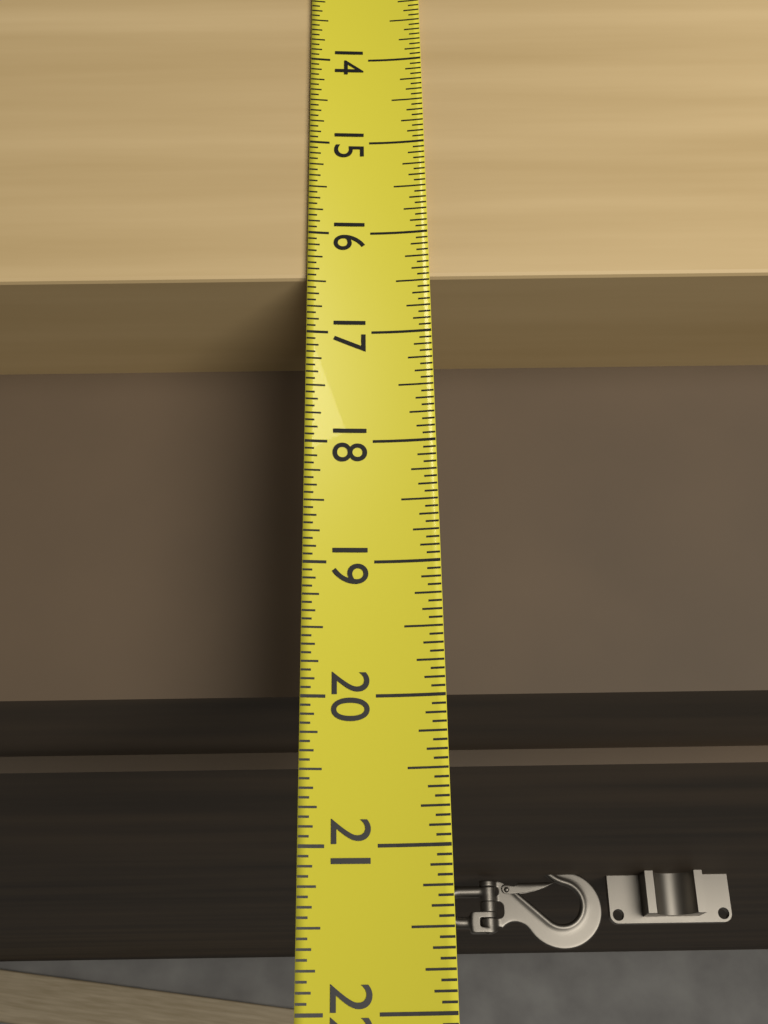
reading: 16.4375 (no unit)
